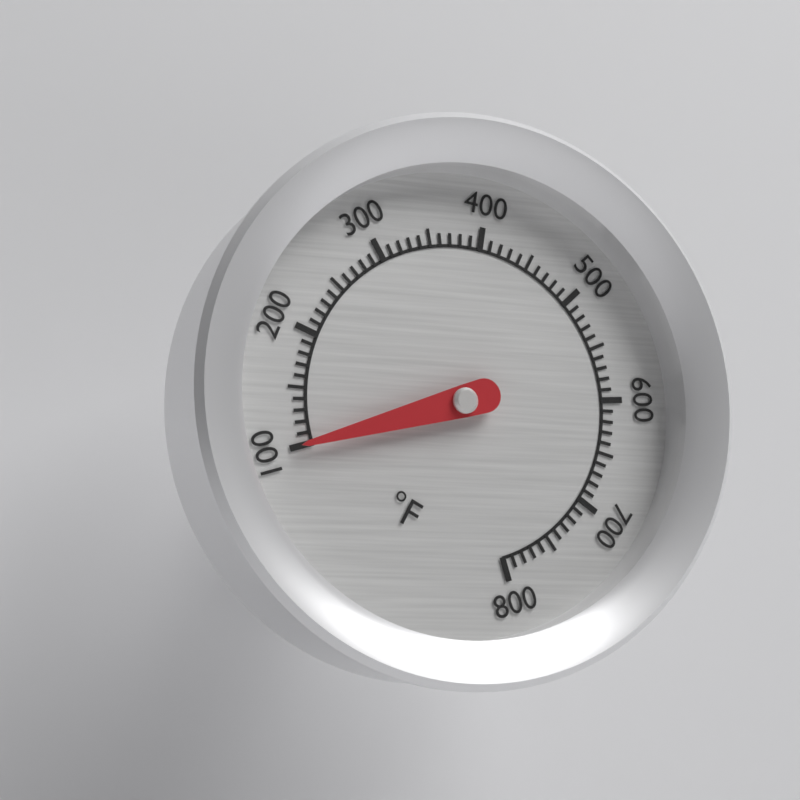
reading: 100 °F
